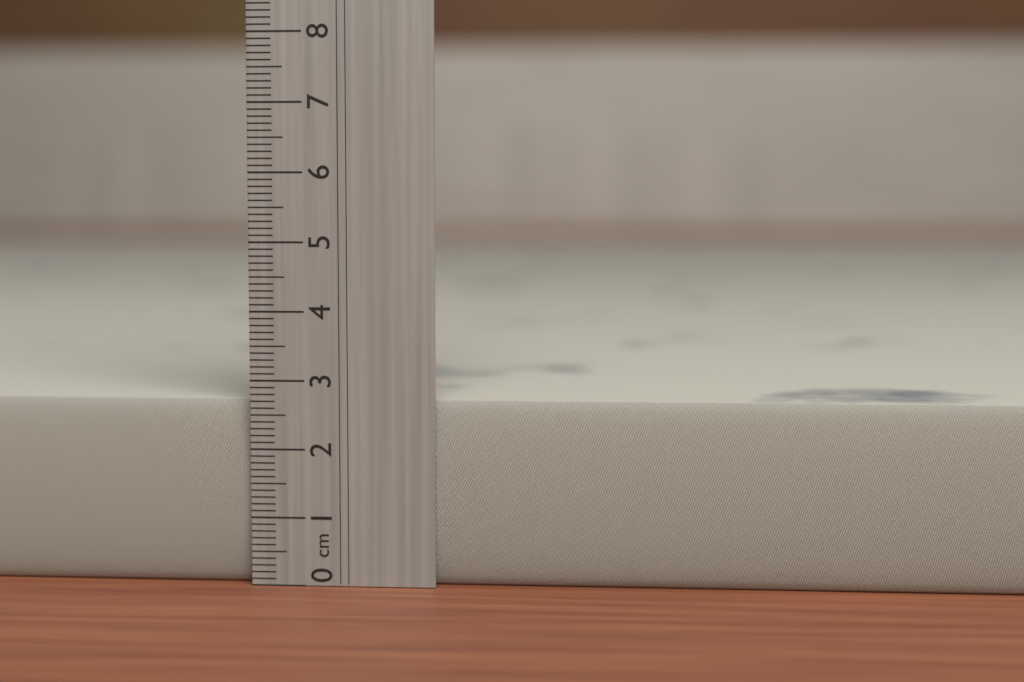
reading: 2.7 cm
